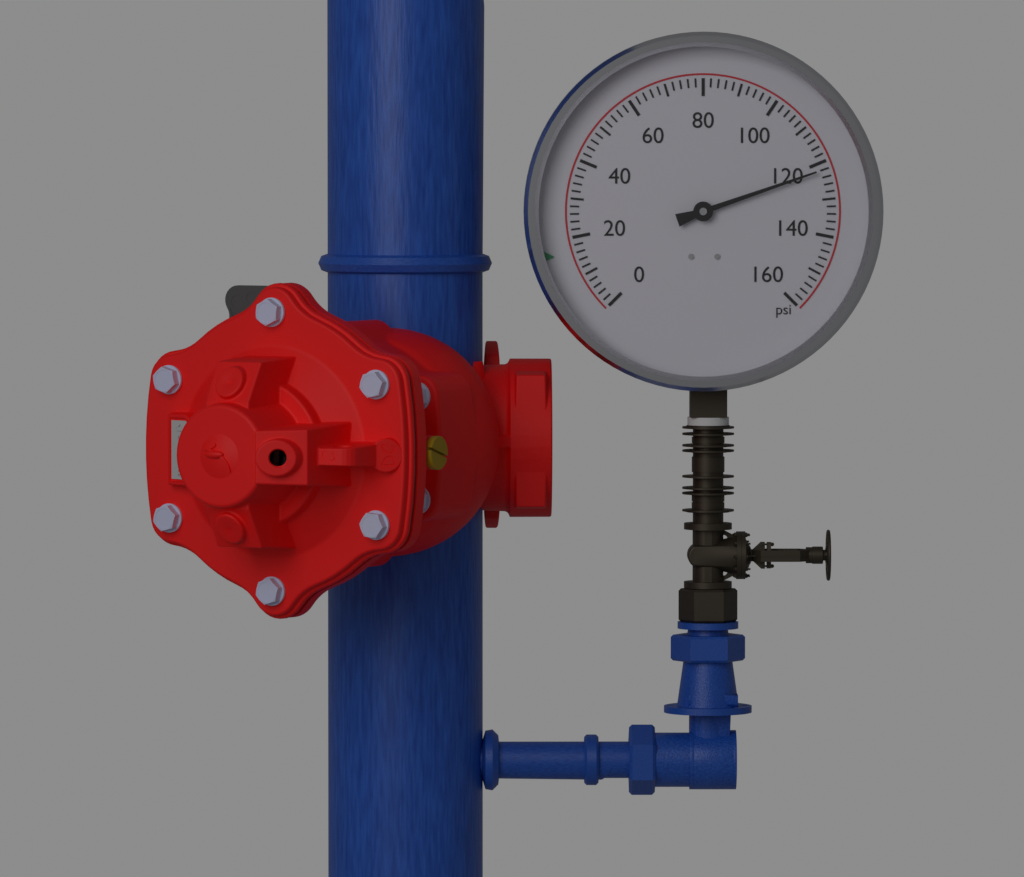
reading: 122 psi
